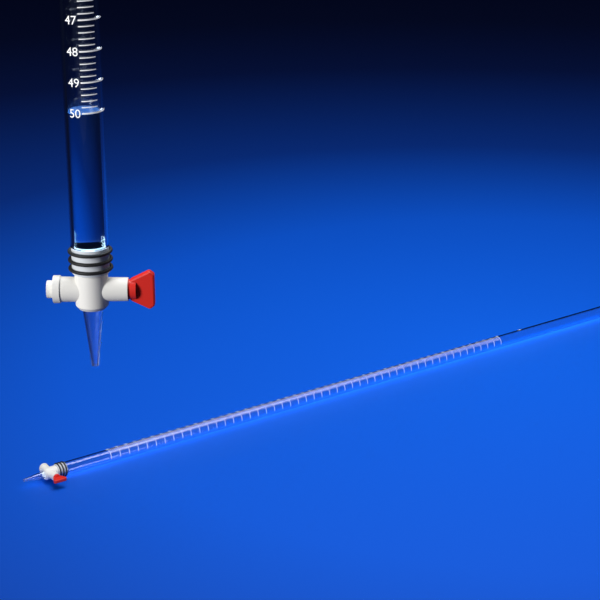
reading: 50.0 ml
